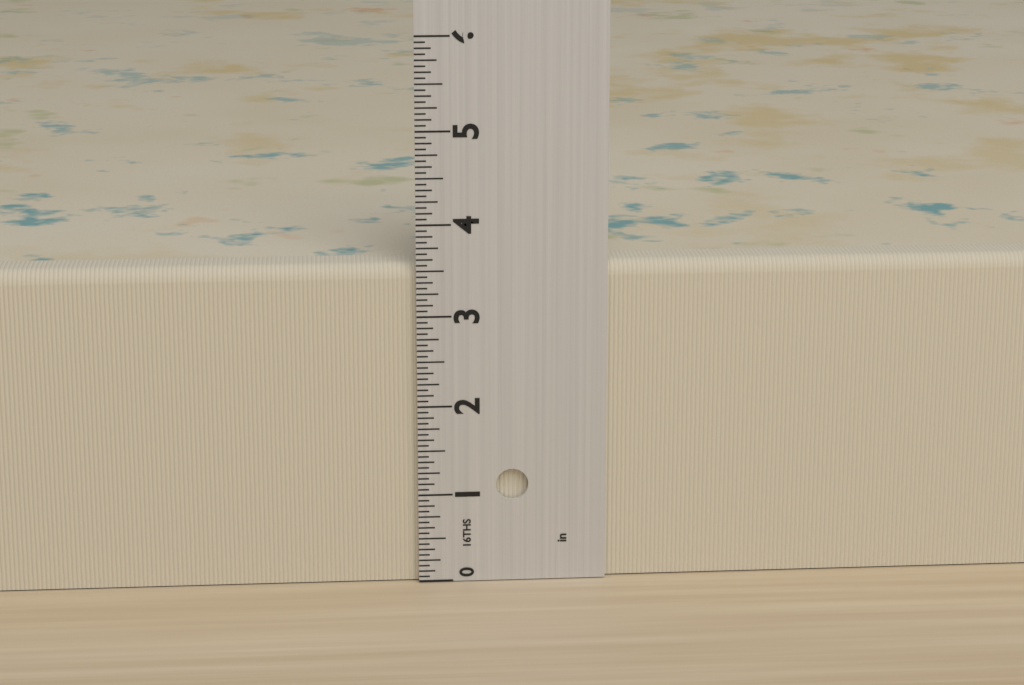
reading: 3.5625 in
